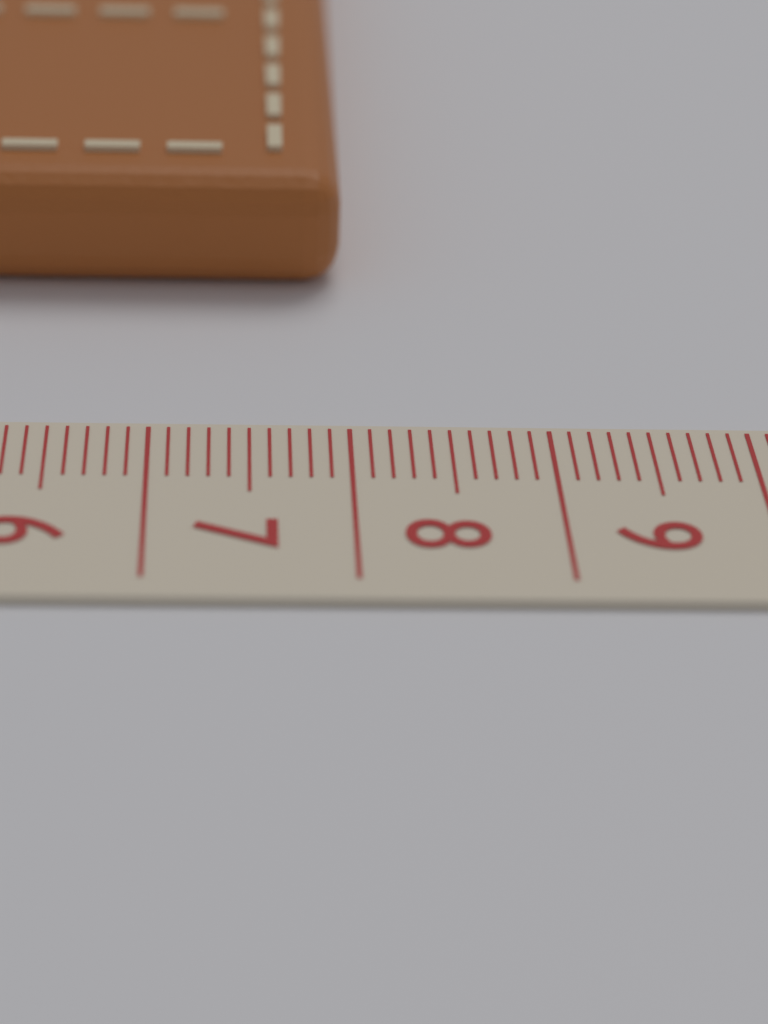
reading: 8.0 cm
